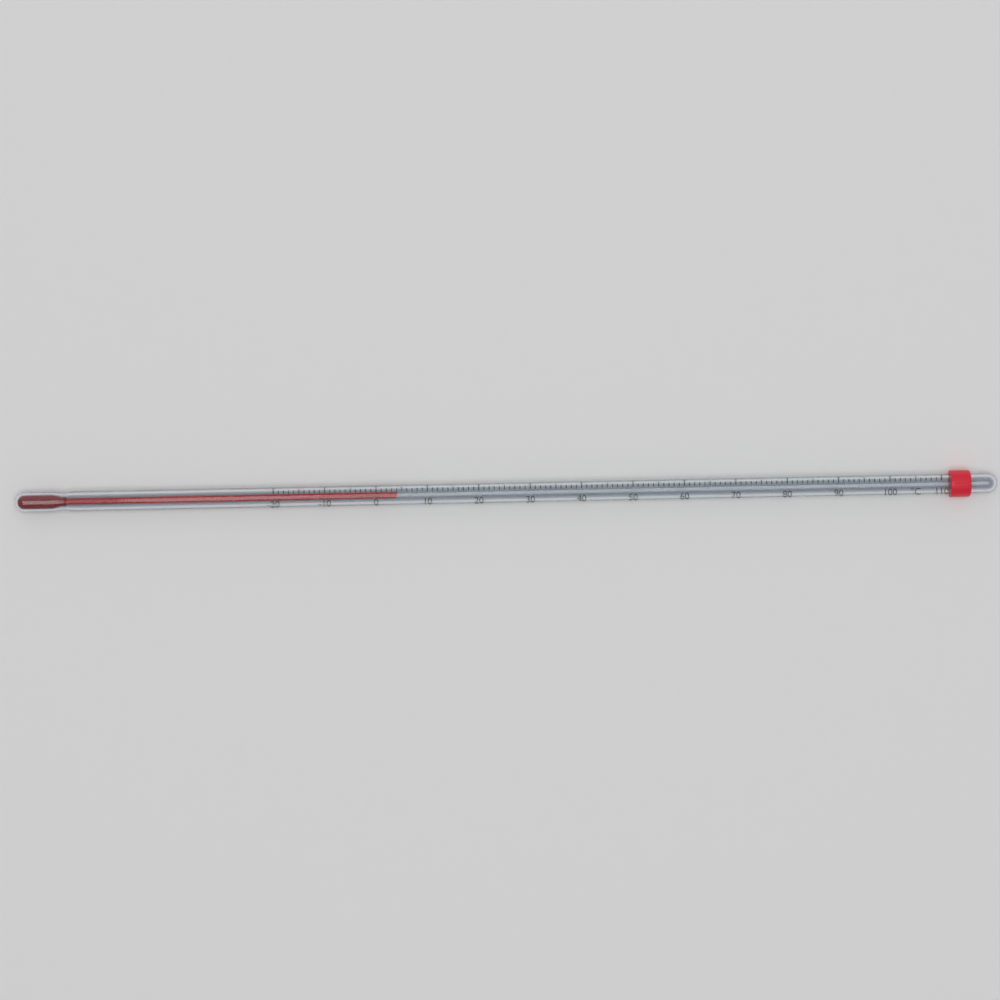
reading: 4 °C
